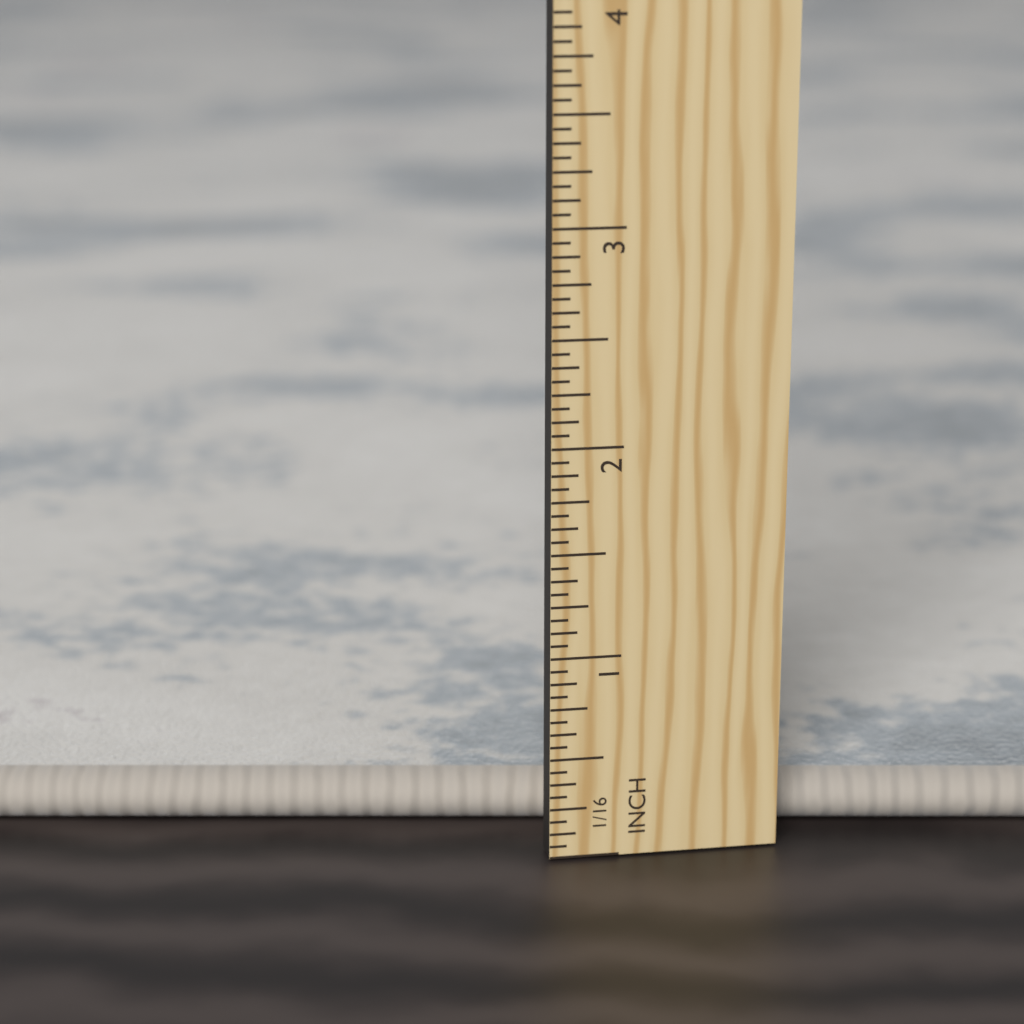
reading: 0.2500 in
